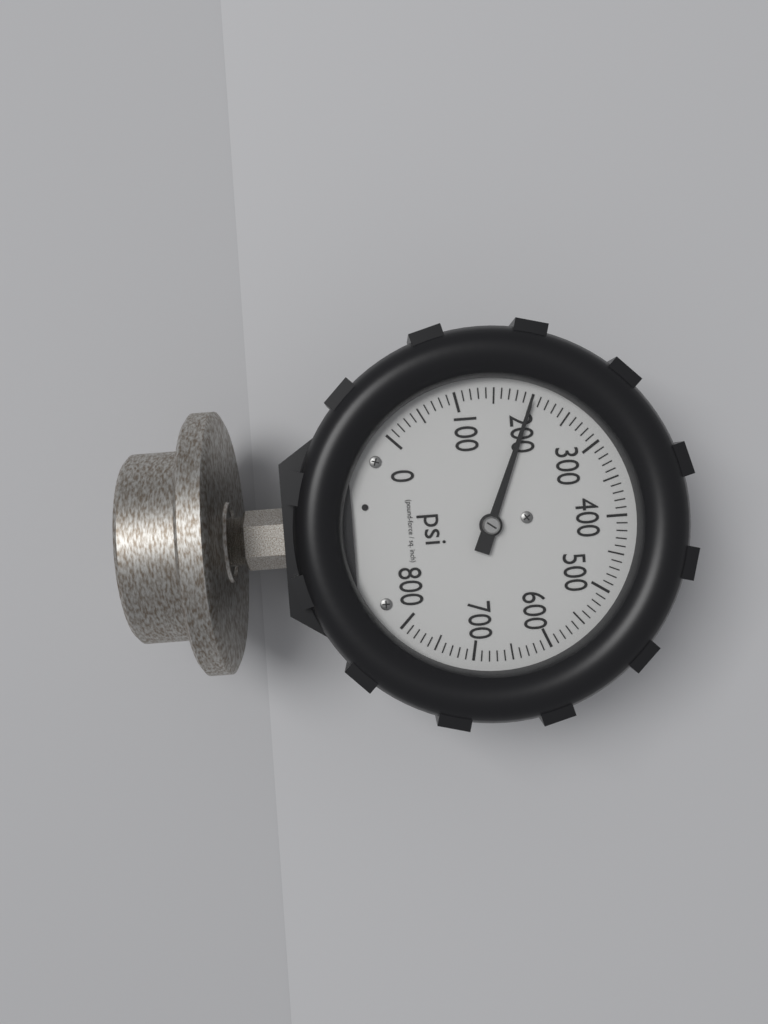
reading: 200 psi
